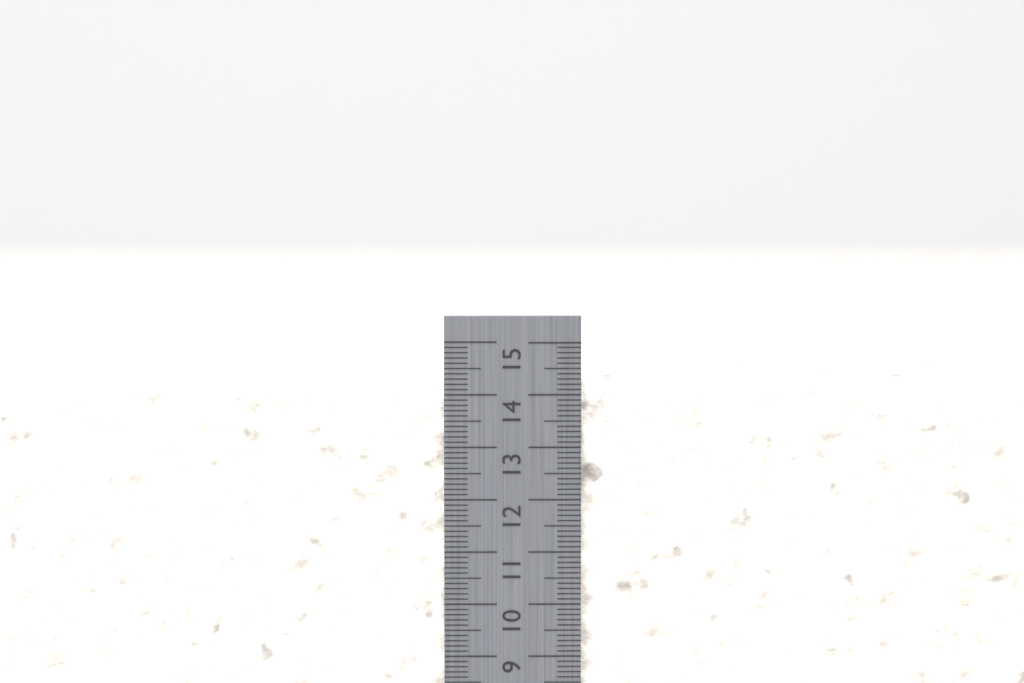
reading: 14.3 cm
